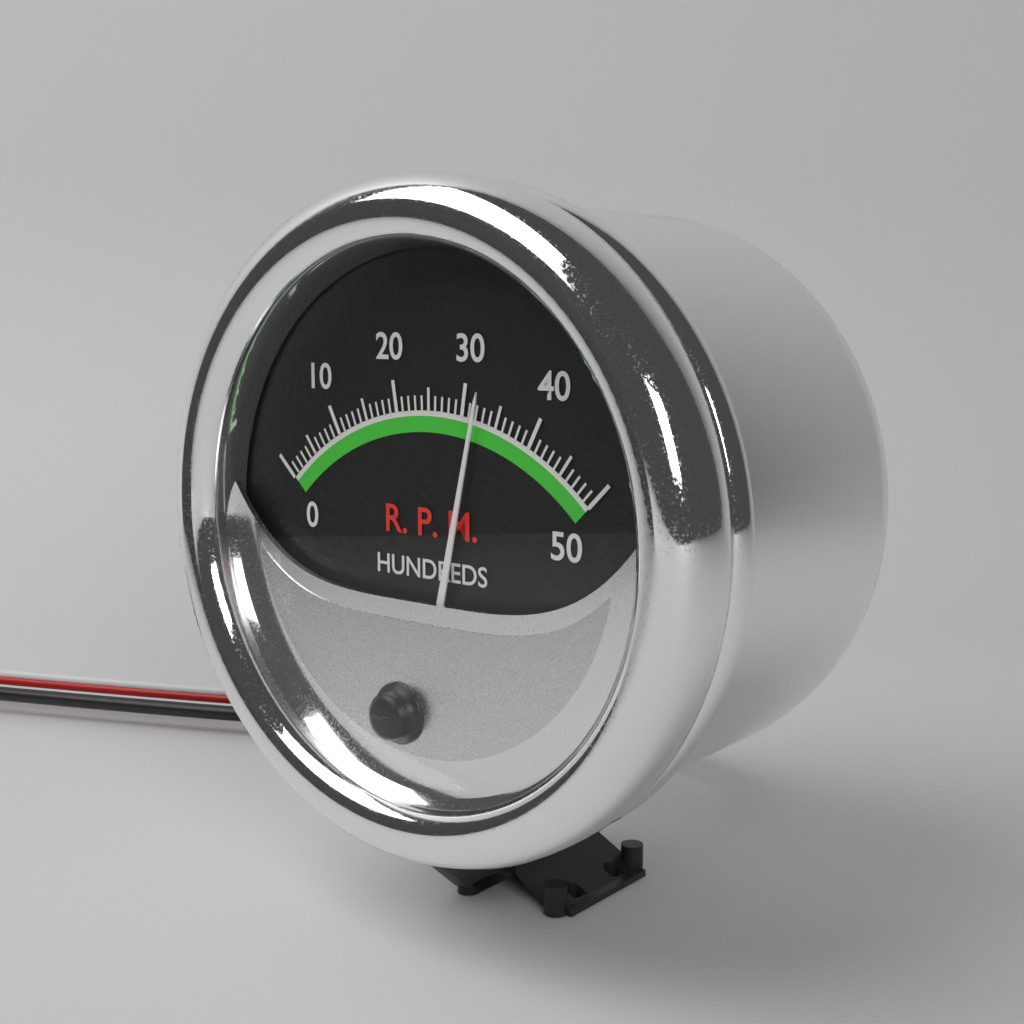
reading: 32 RPM x100
